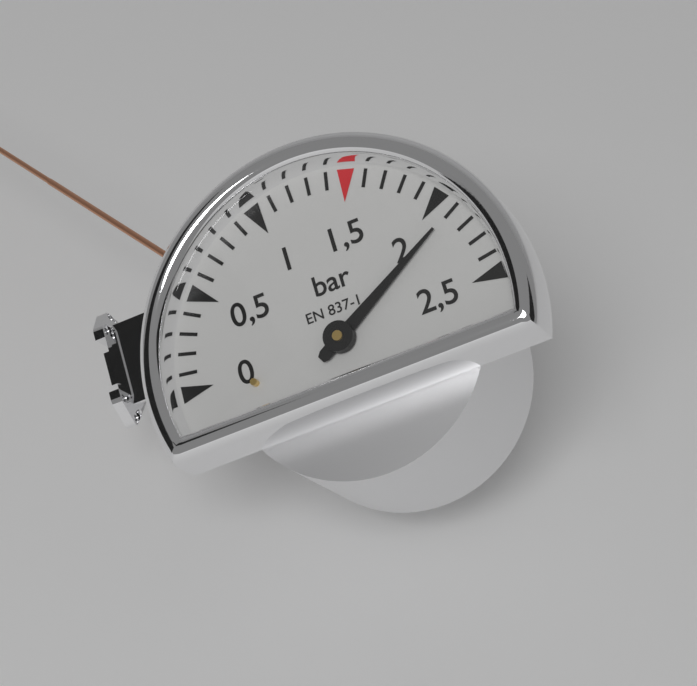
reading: 2.1 bar
